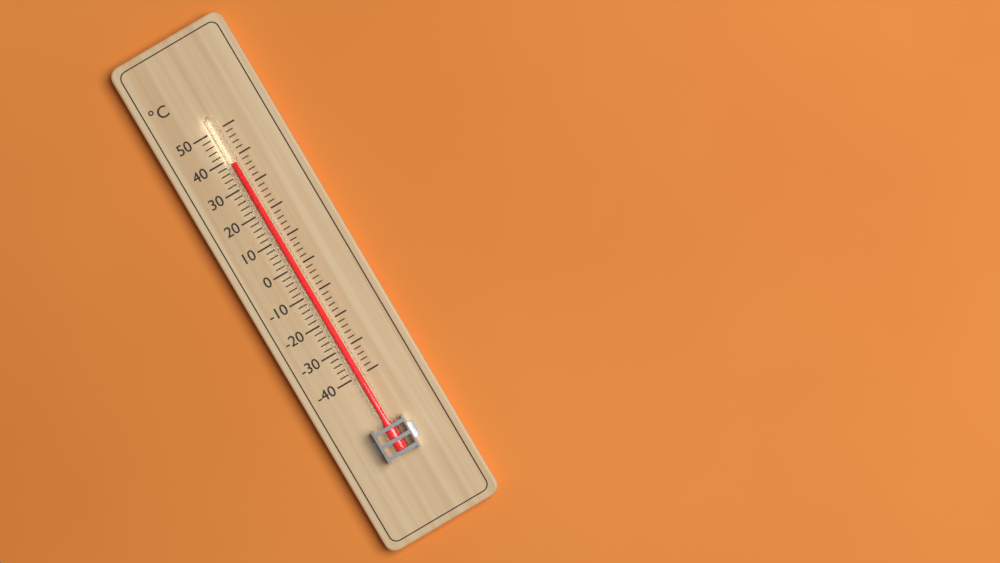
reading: 38 °C
